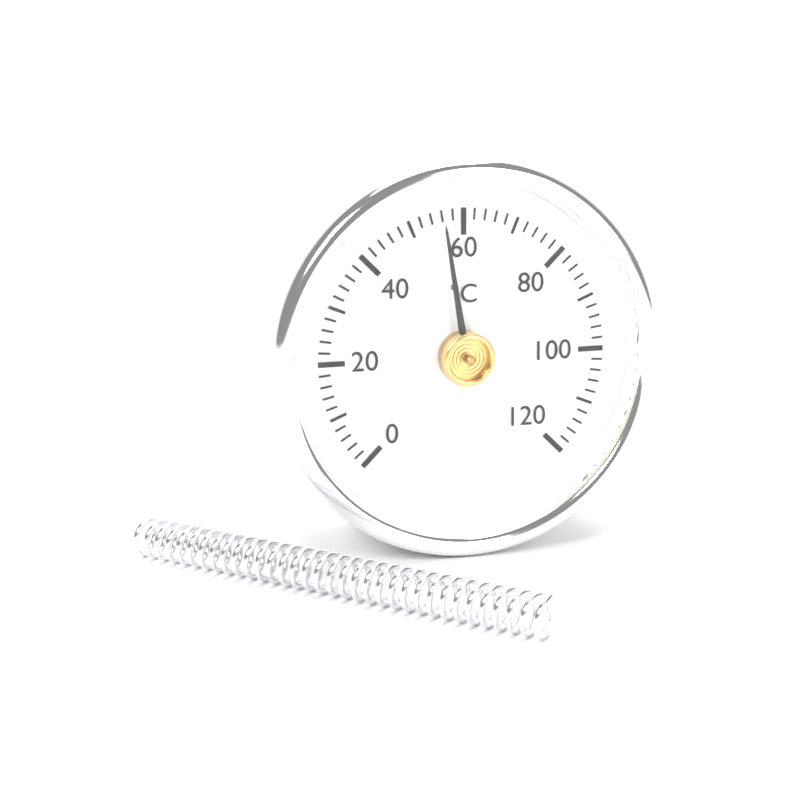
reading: 56 °C
